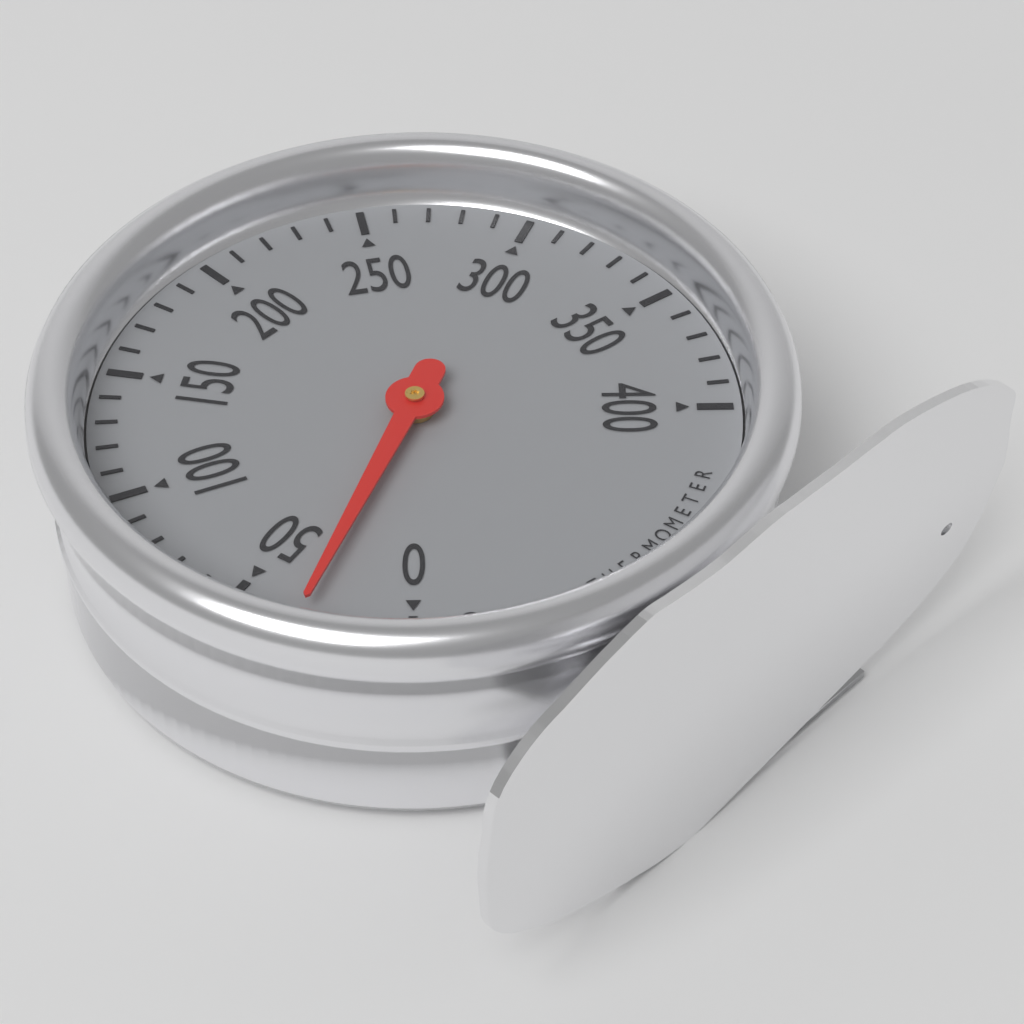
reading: 30 °C
